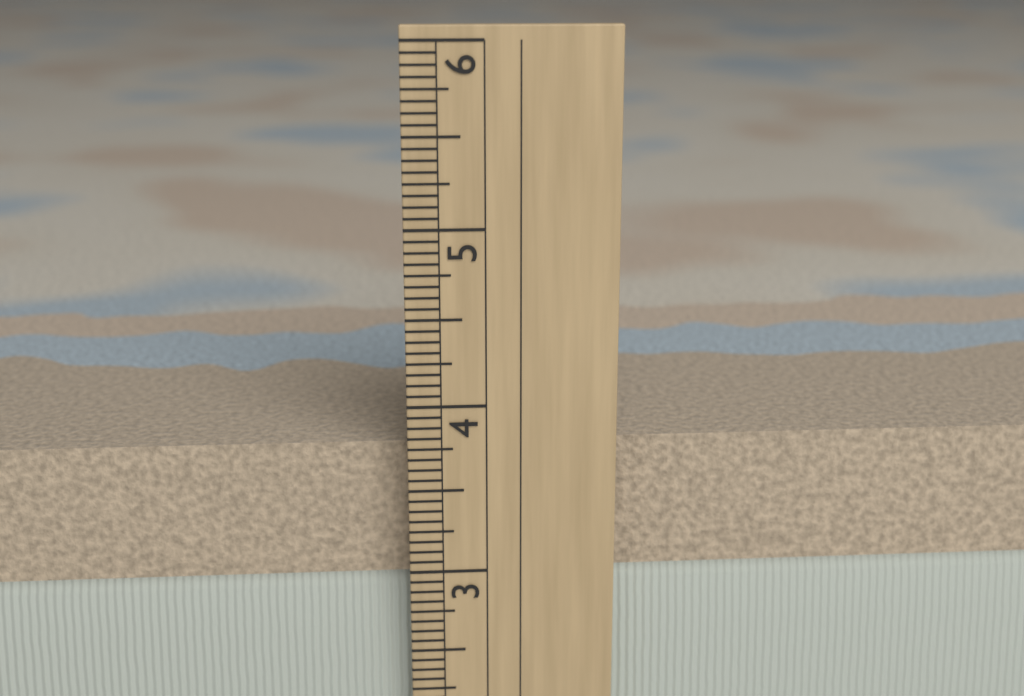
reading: 3.7500 in
